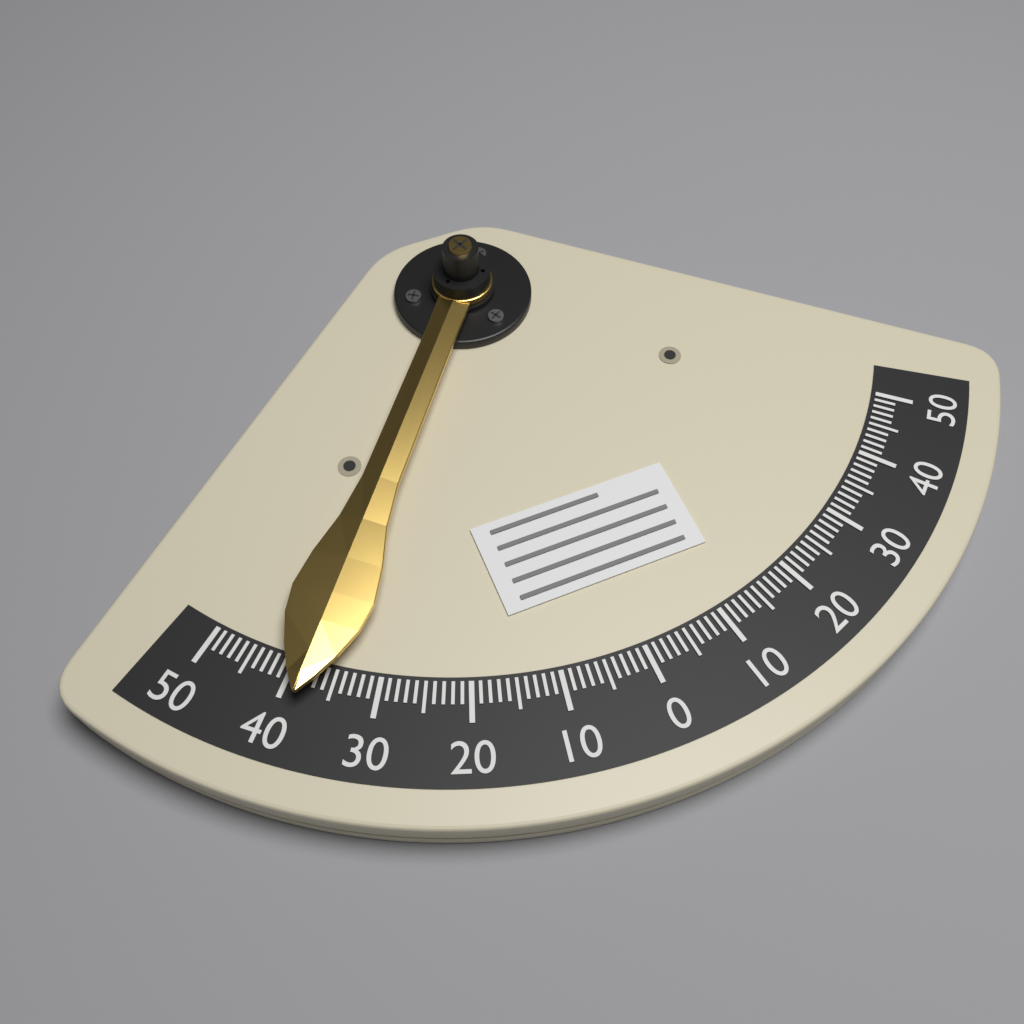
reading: 38 (no unit)
